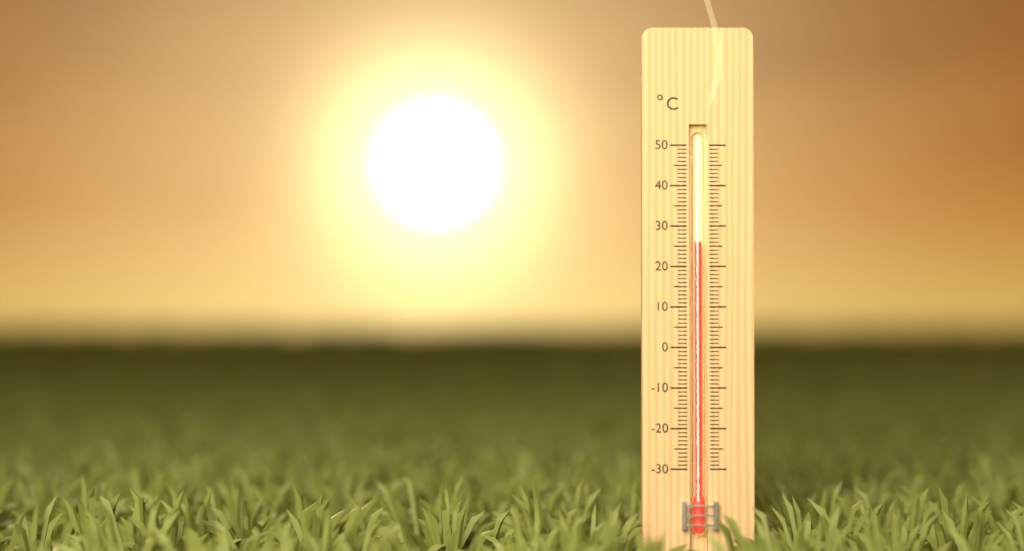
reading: 26 °C
